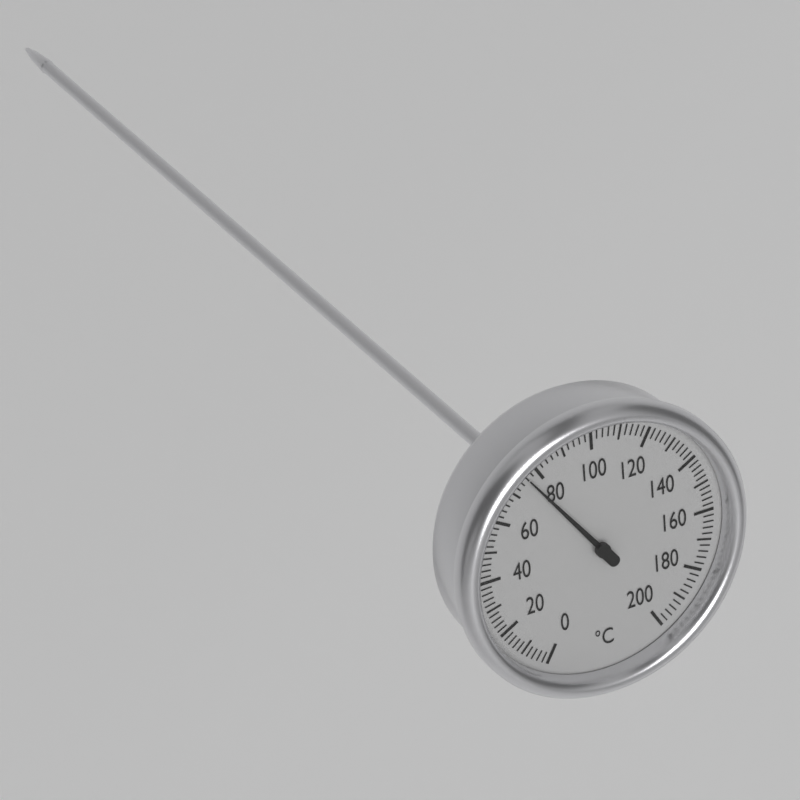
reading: 76 °C
